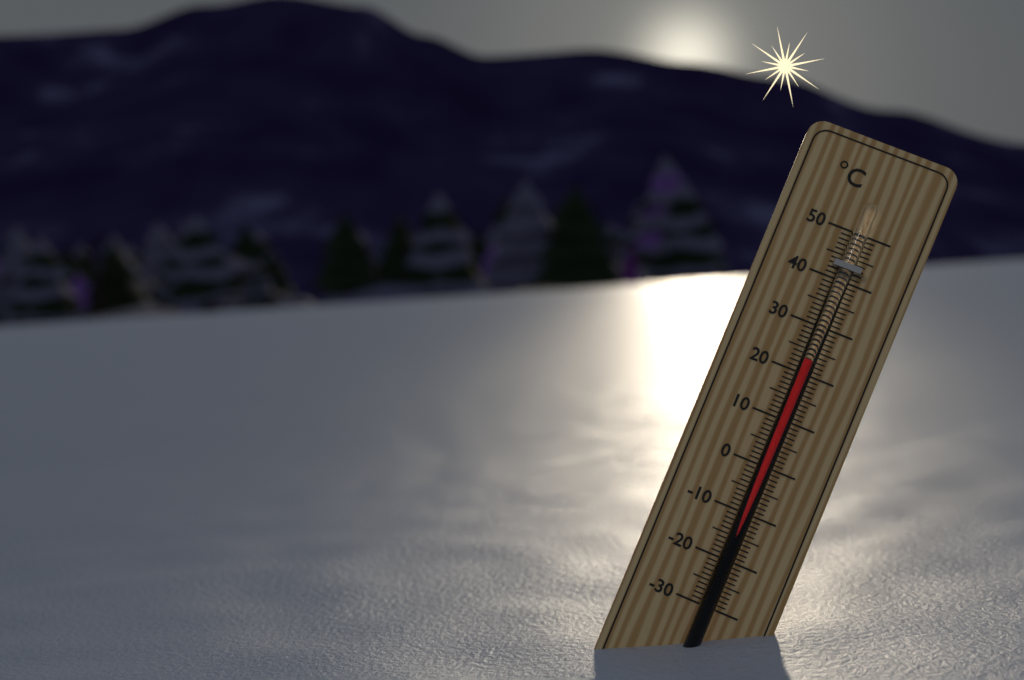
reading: 23 °C
